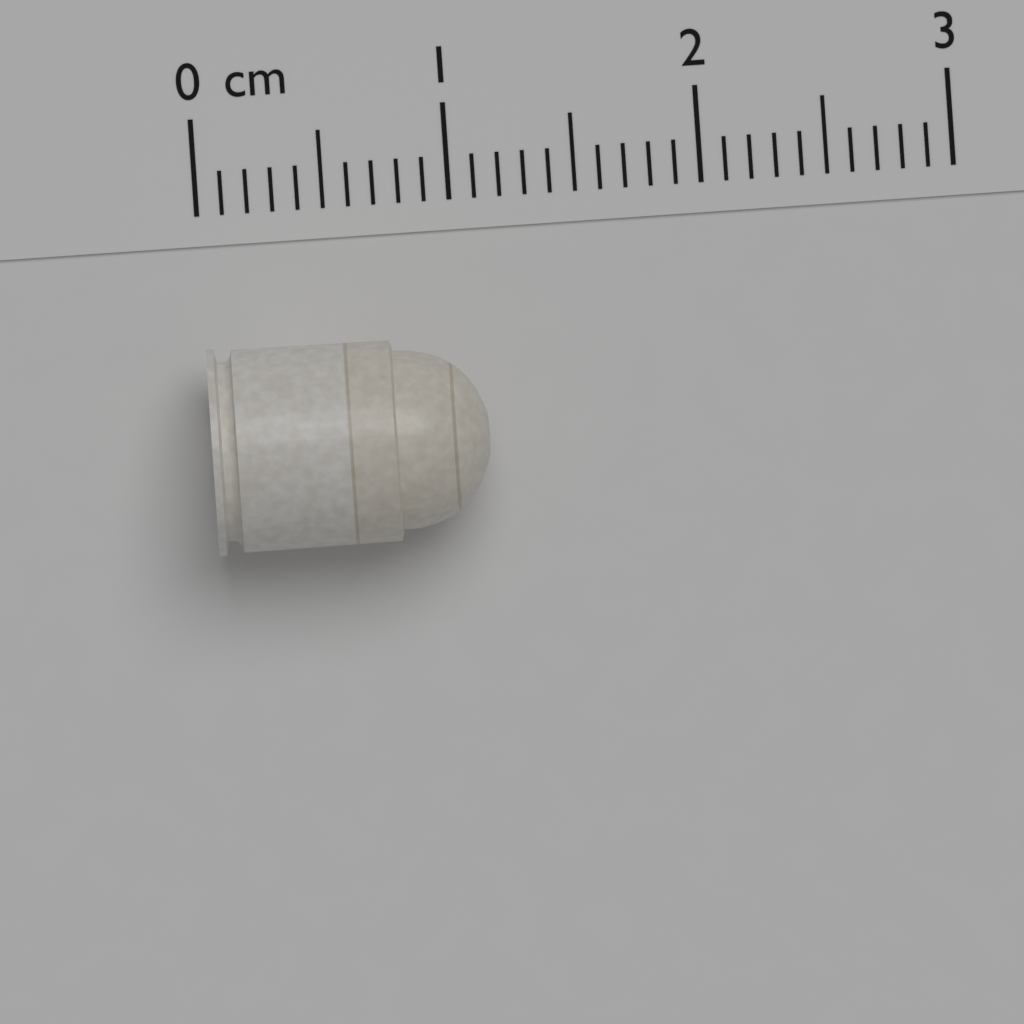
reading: 1.1 cm
